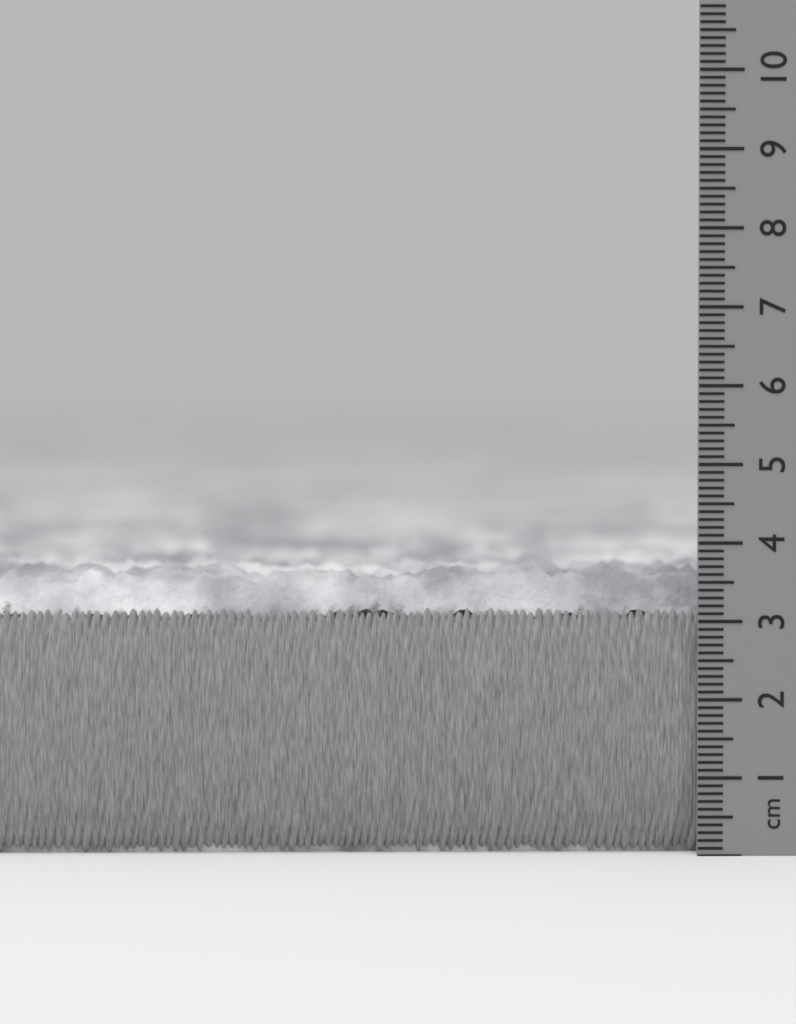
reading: 3.7 cm
